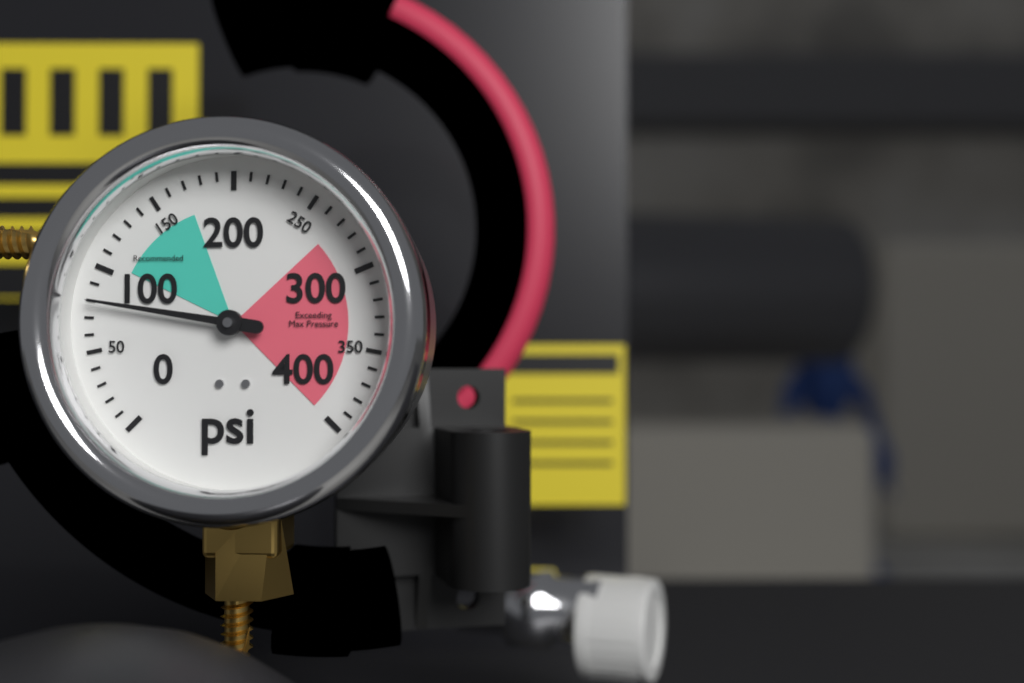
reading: 80 psi
